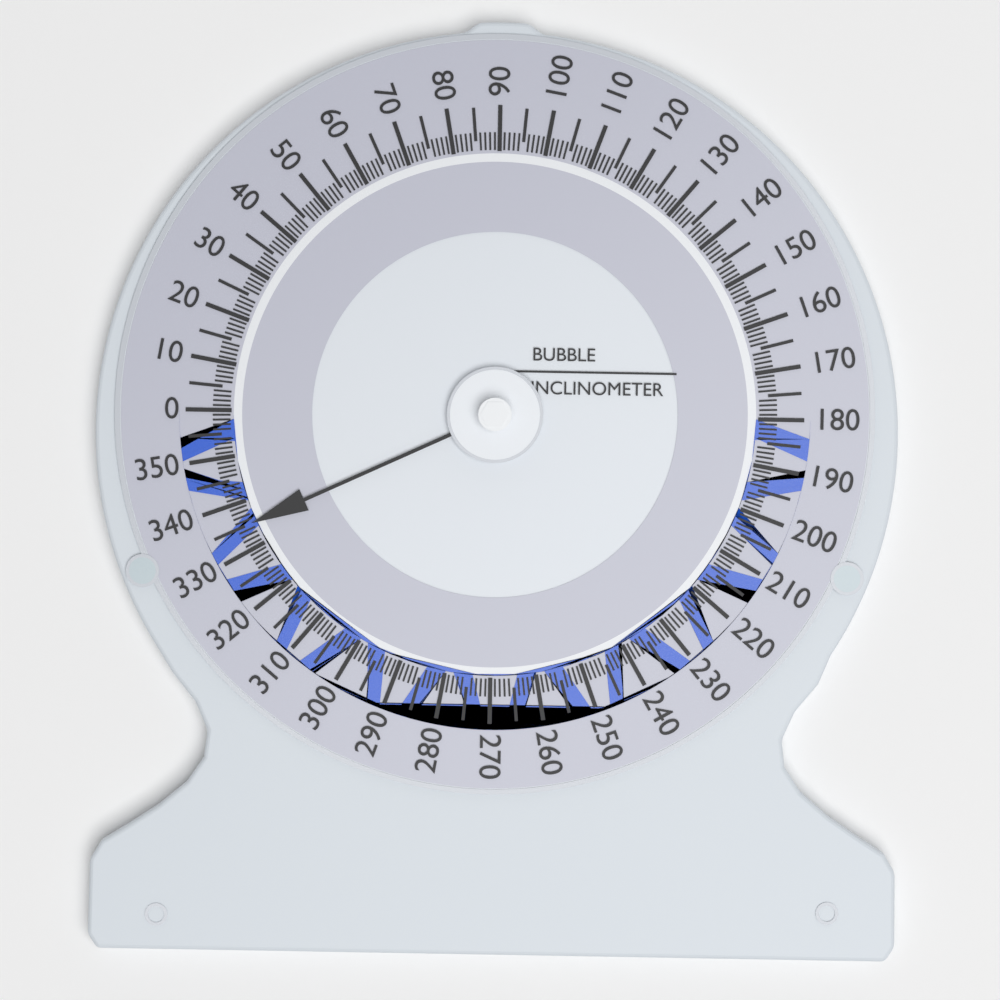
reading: 335 (no unit)
